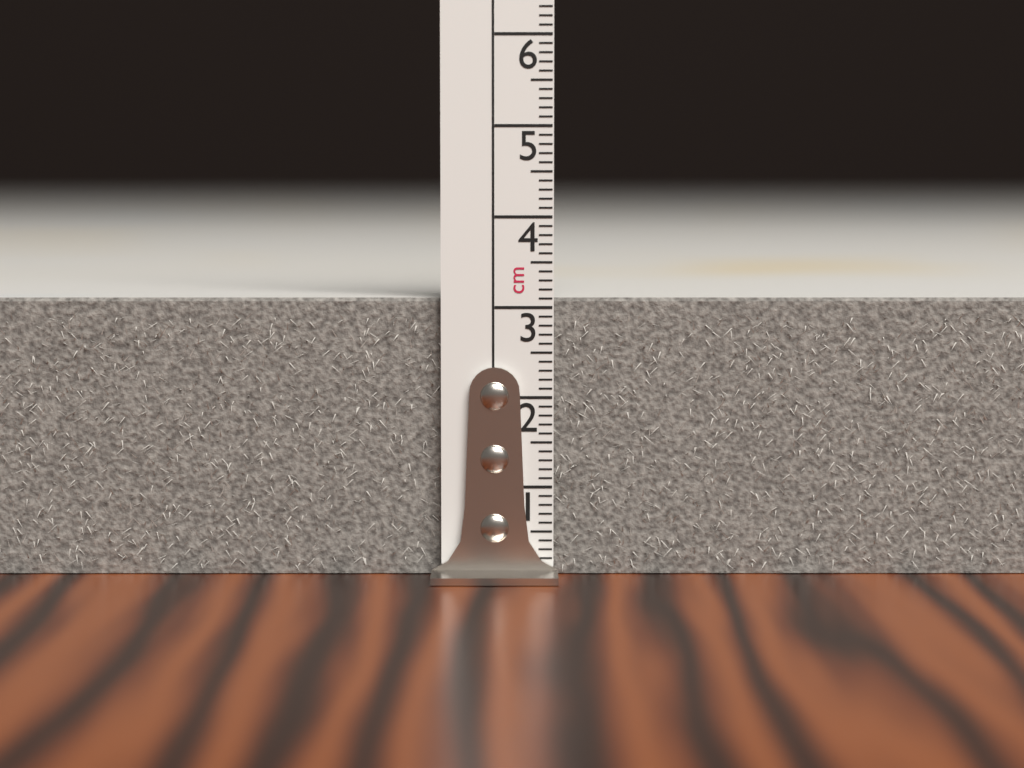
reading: 3.1 cm
